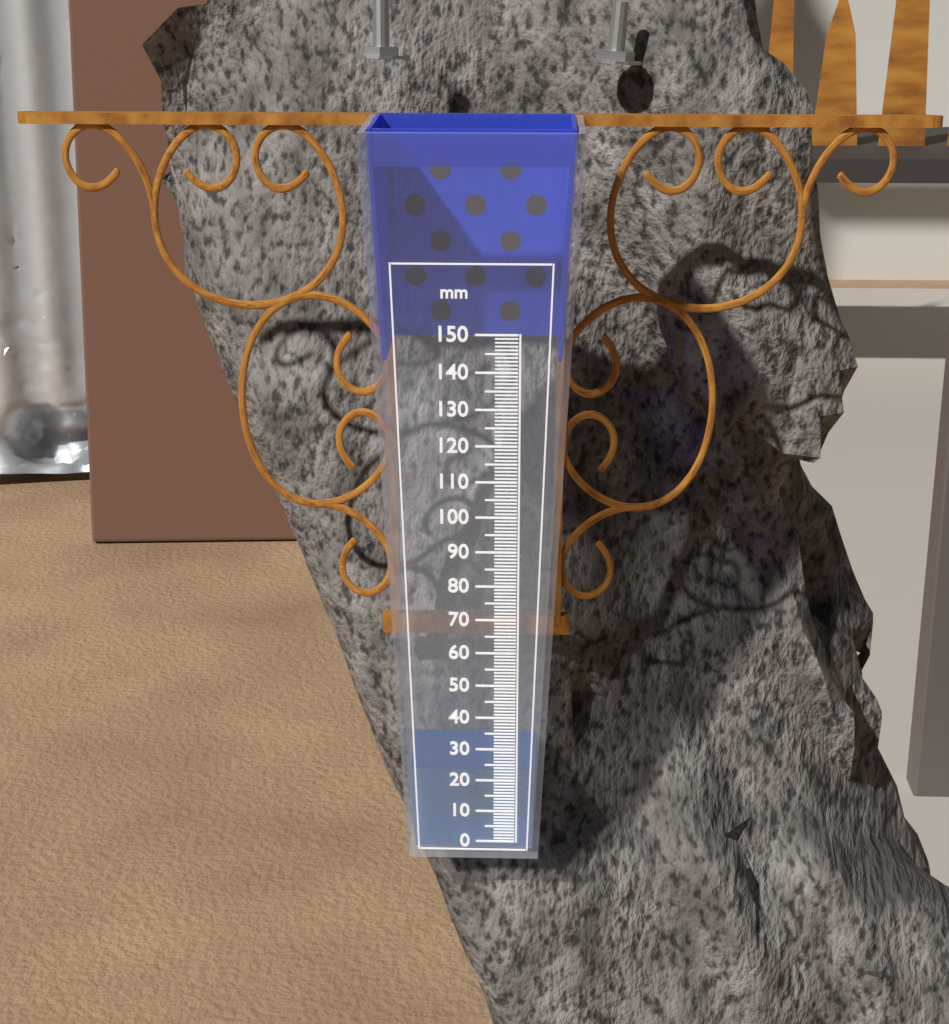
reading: 23 mm
